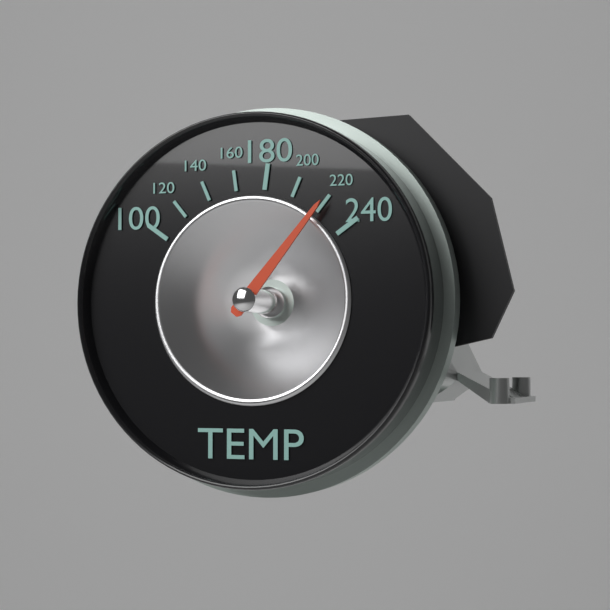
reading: 220 (no unit)
